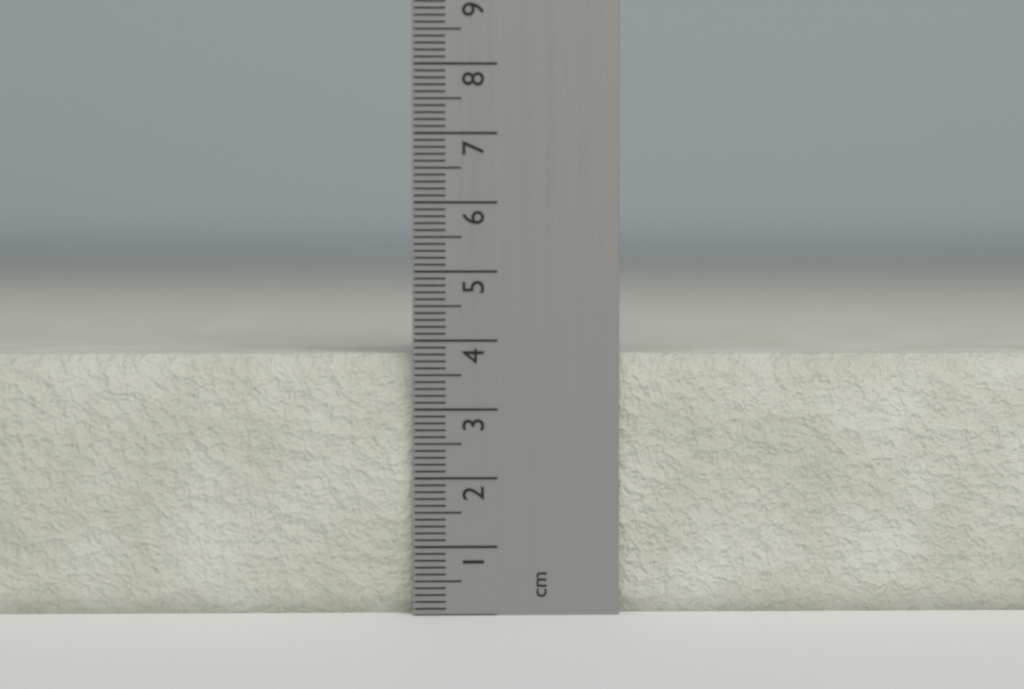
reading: 3.8 cm
